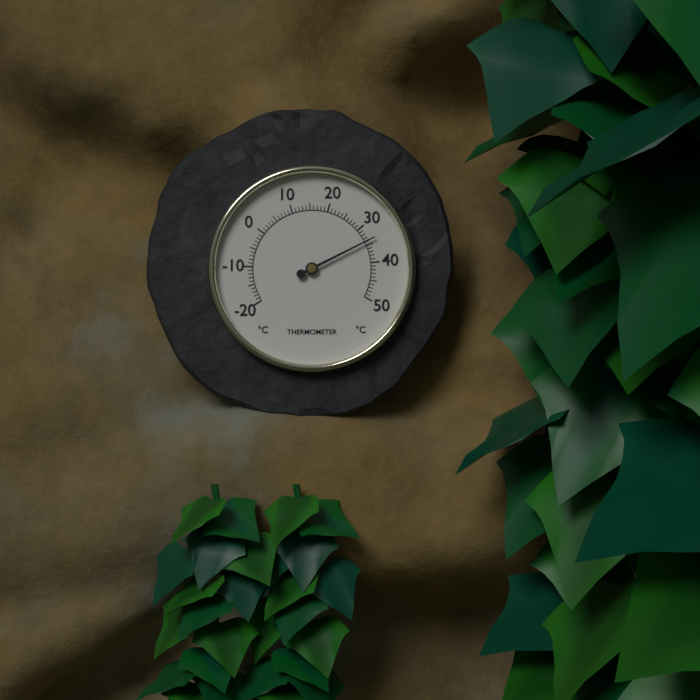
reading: 34 °C
